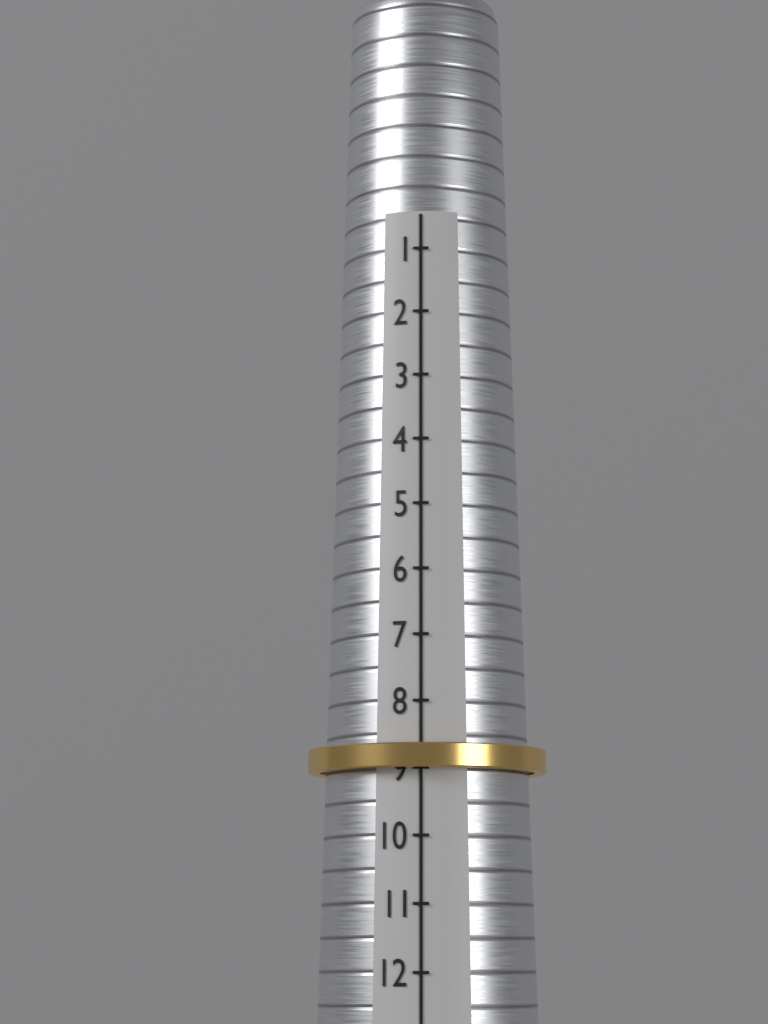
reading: 9 (no unit)
